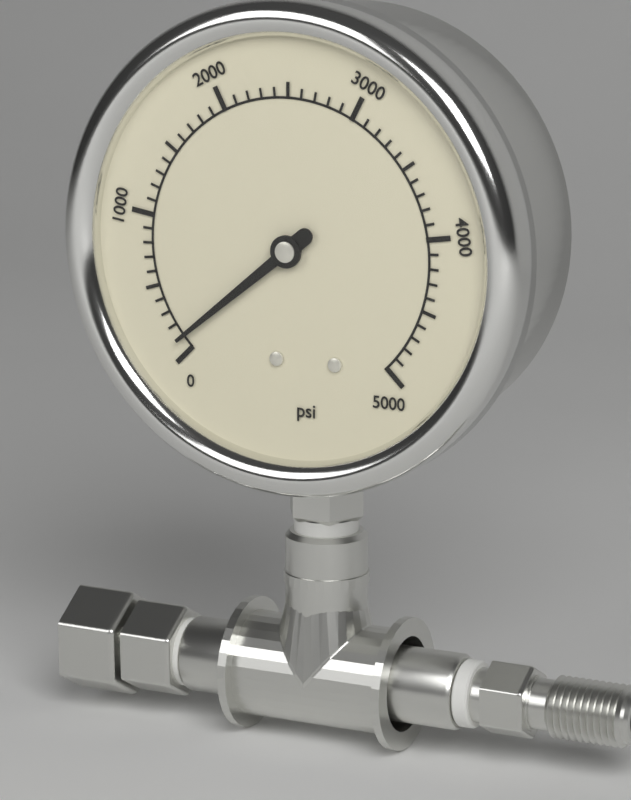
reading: 100 psi
